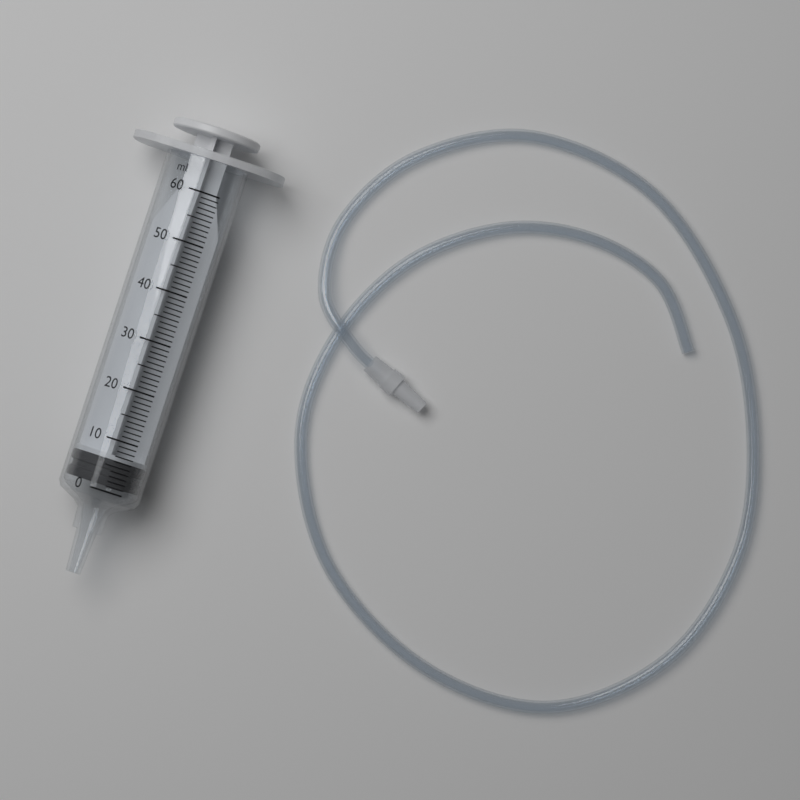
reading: 1 ml
